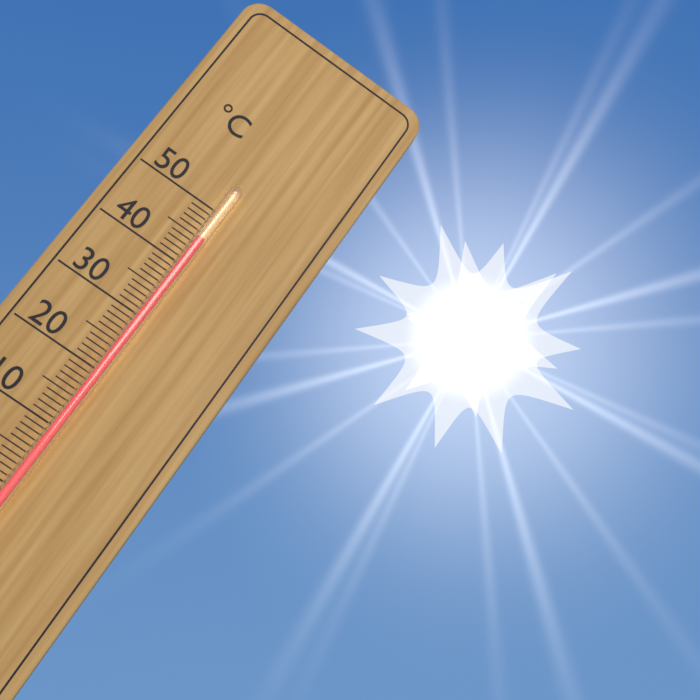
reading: 45 °C
